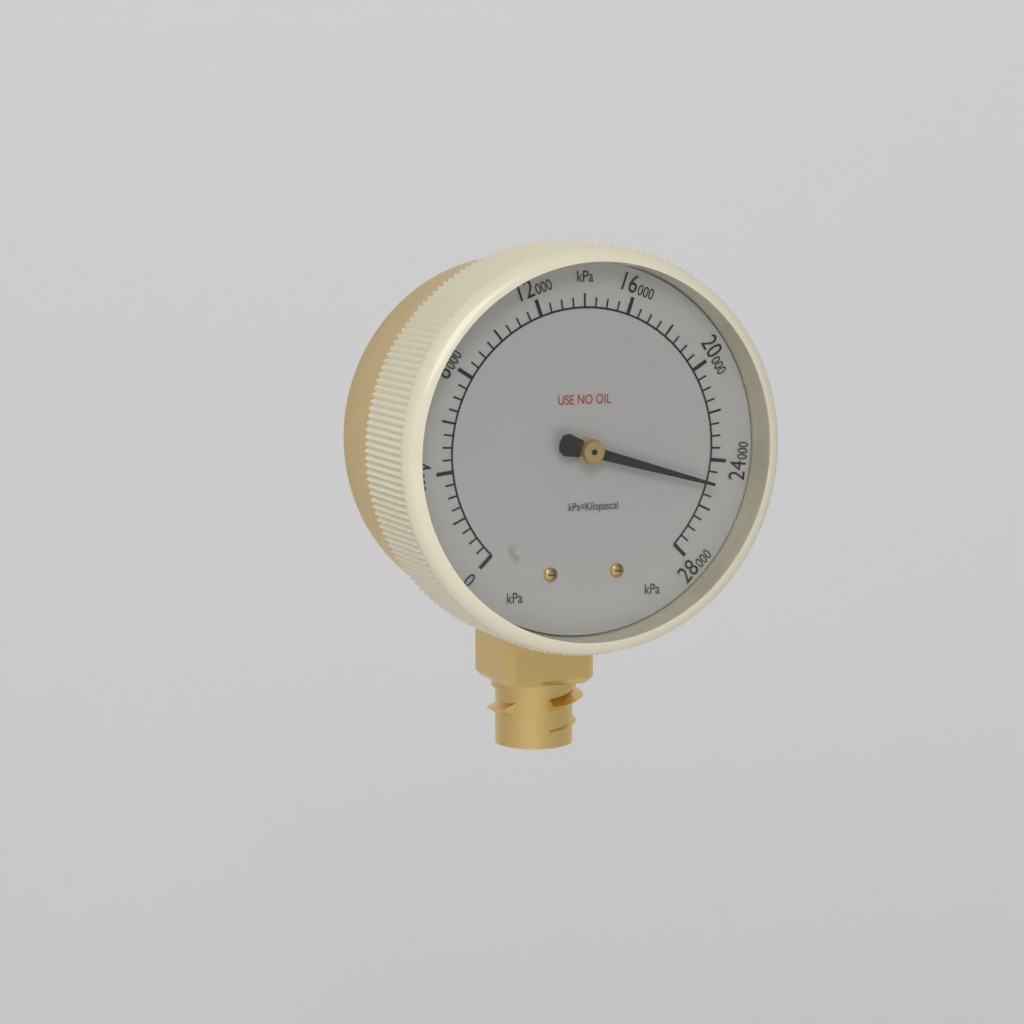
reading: 25000 kPa
